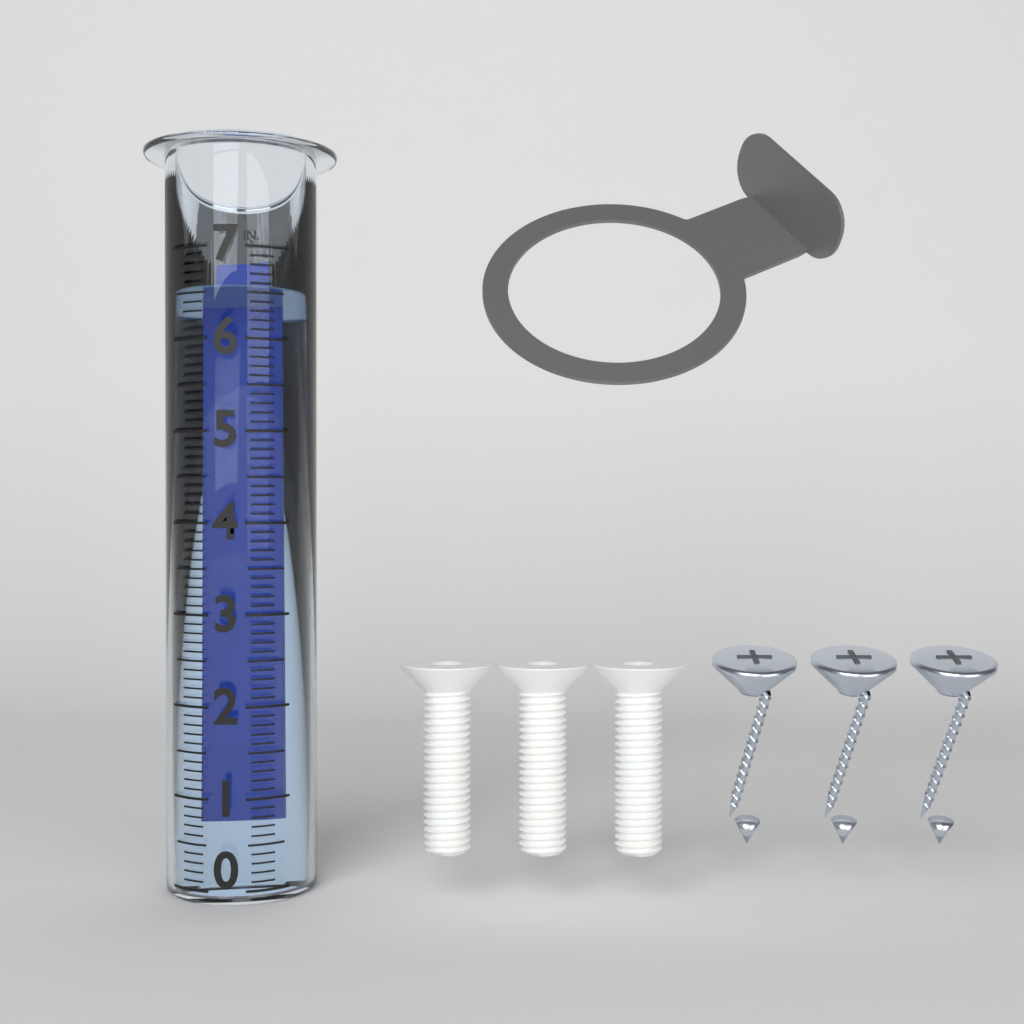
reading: 6.6 in
